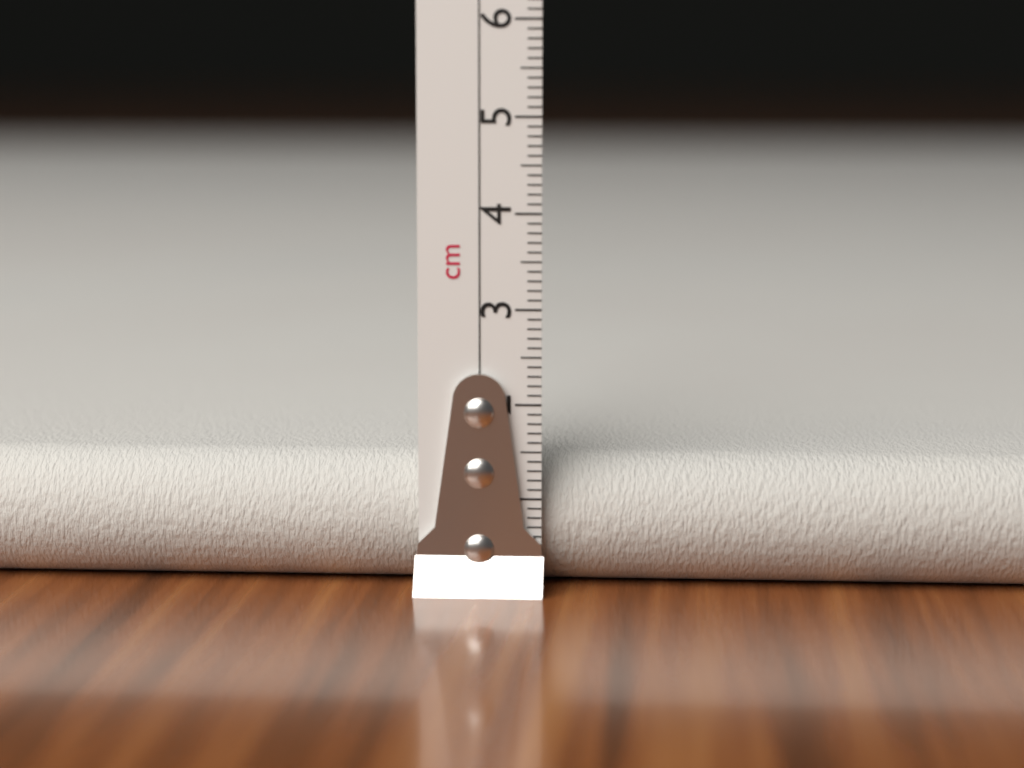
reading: 1.4 cm
